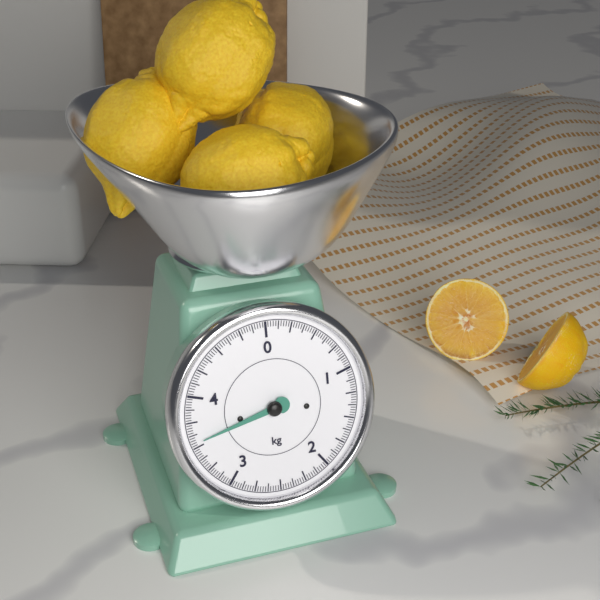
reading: 3.550 kg
